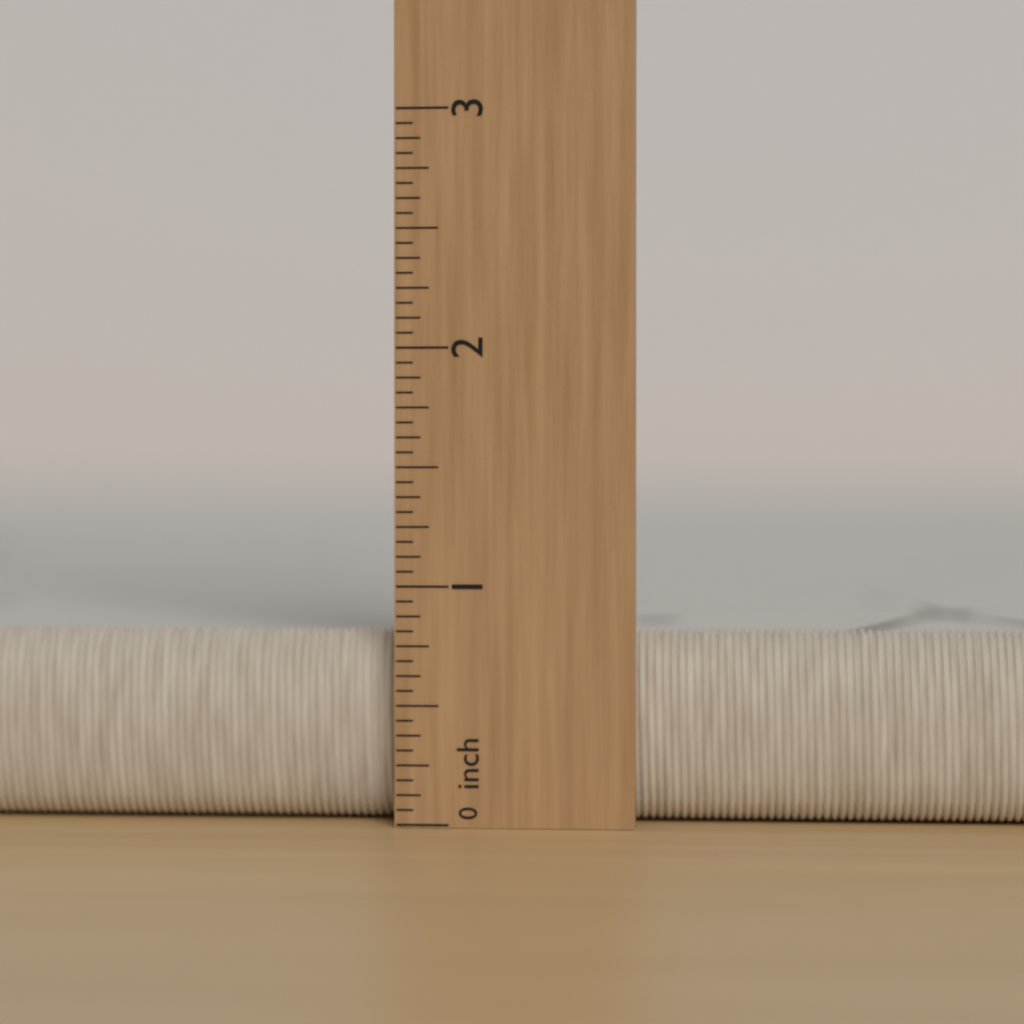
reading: 0.8125 inch
